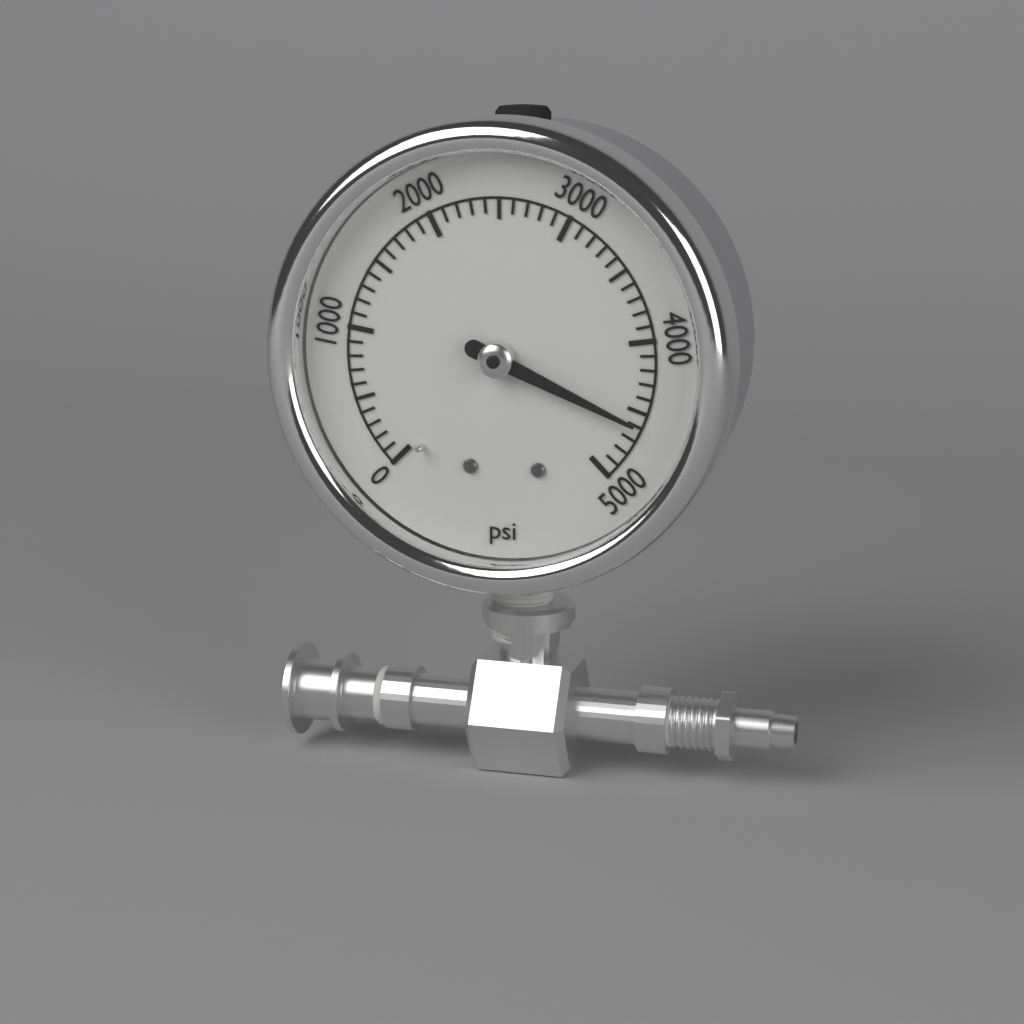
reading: 4600 psi
